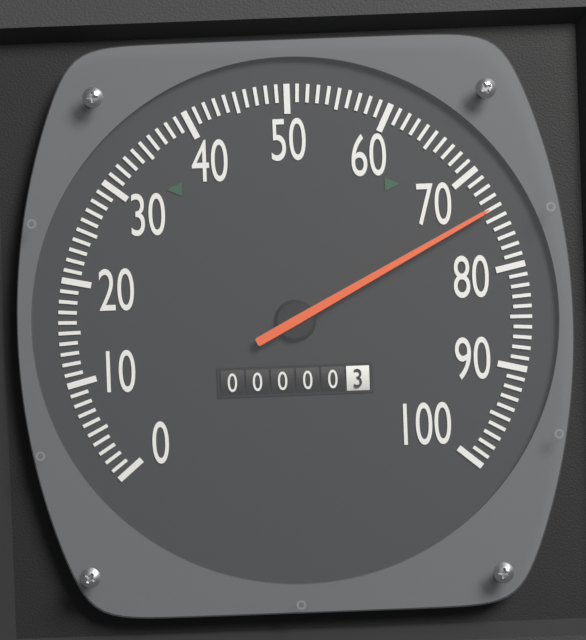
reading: 74 (no unit)
